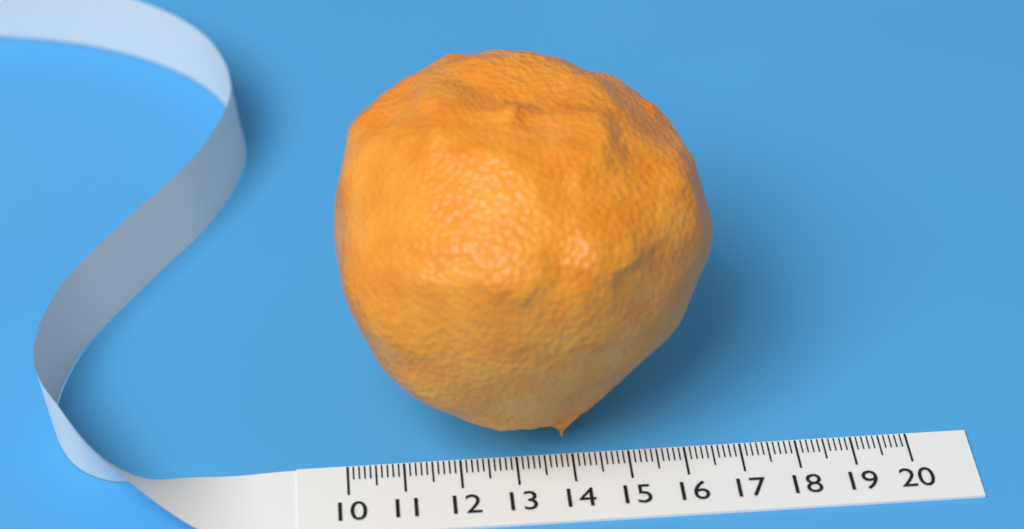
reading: 16.5 (no unit)
